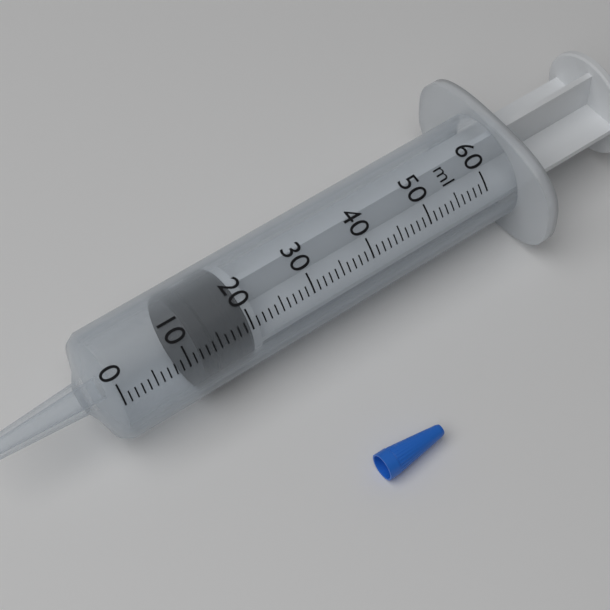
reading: 12 ml
